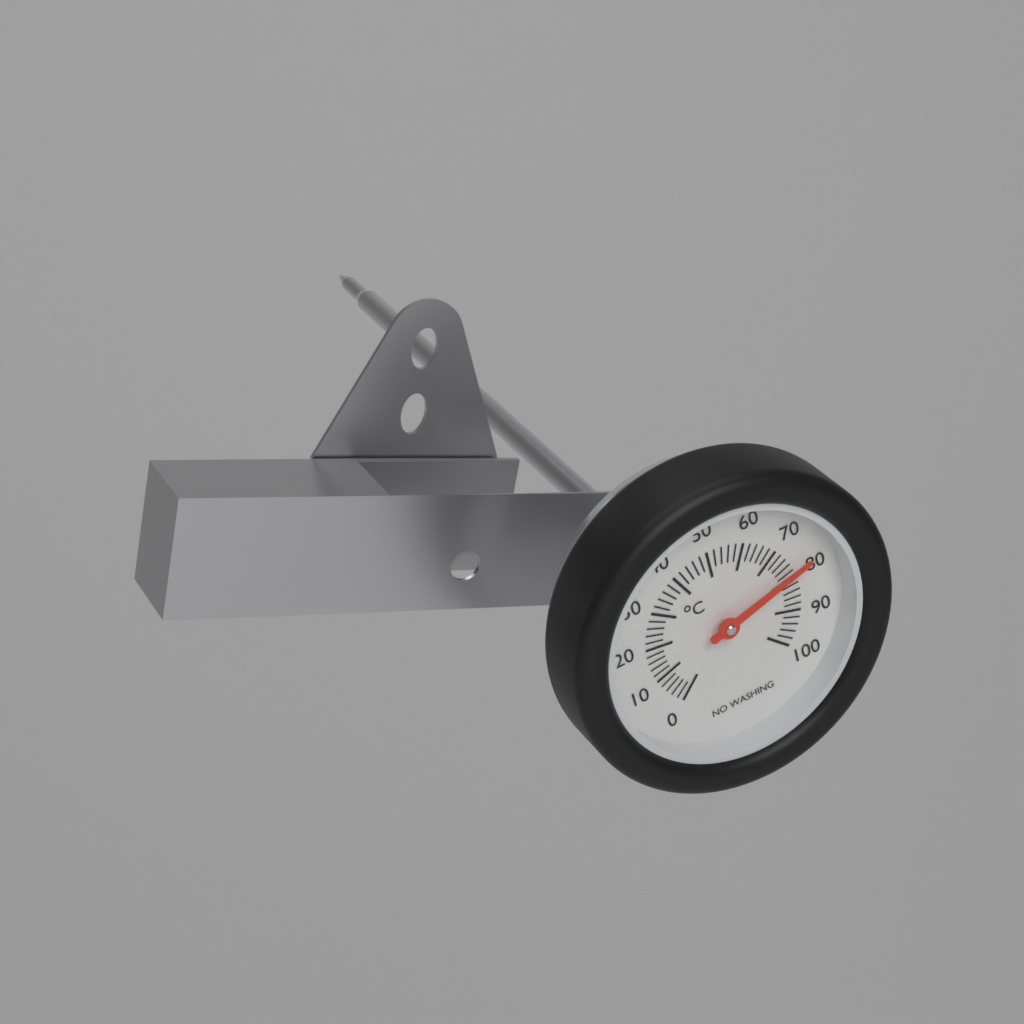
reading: 78 °C
